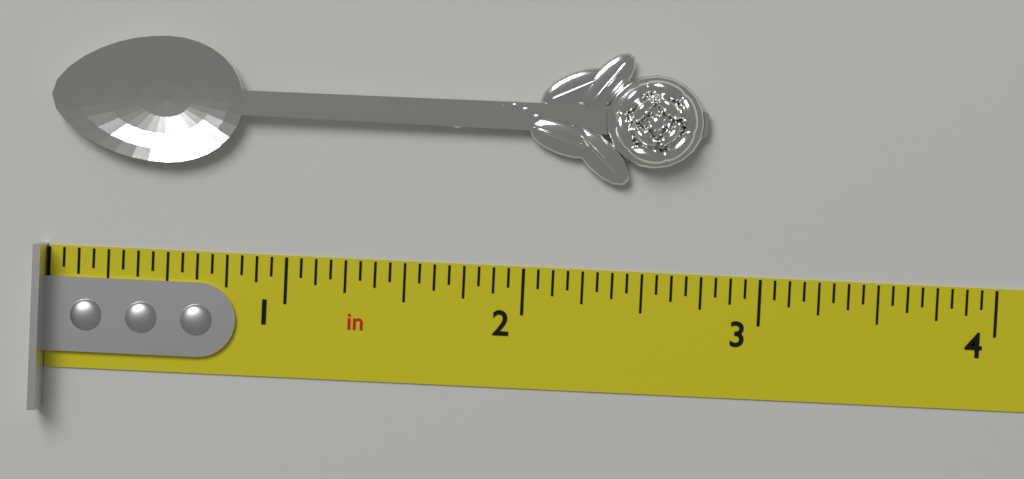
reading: 2.7500 in
